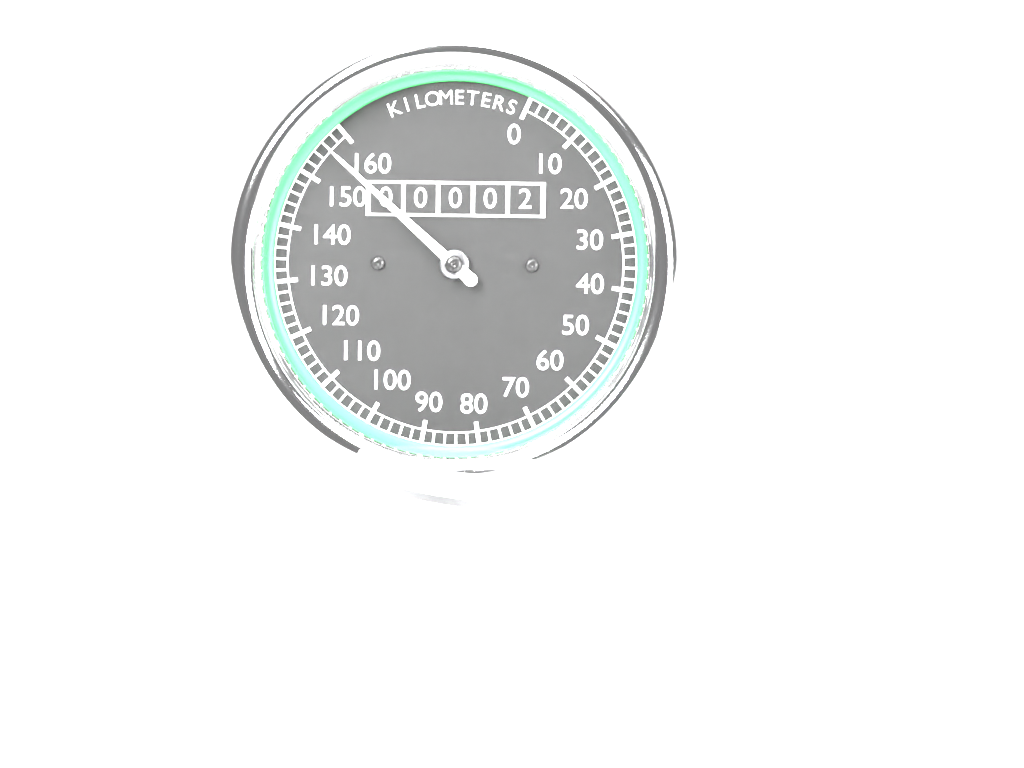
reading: 156 km/h
